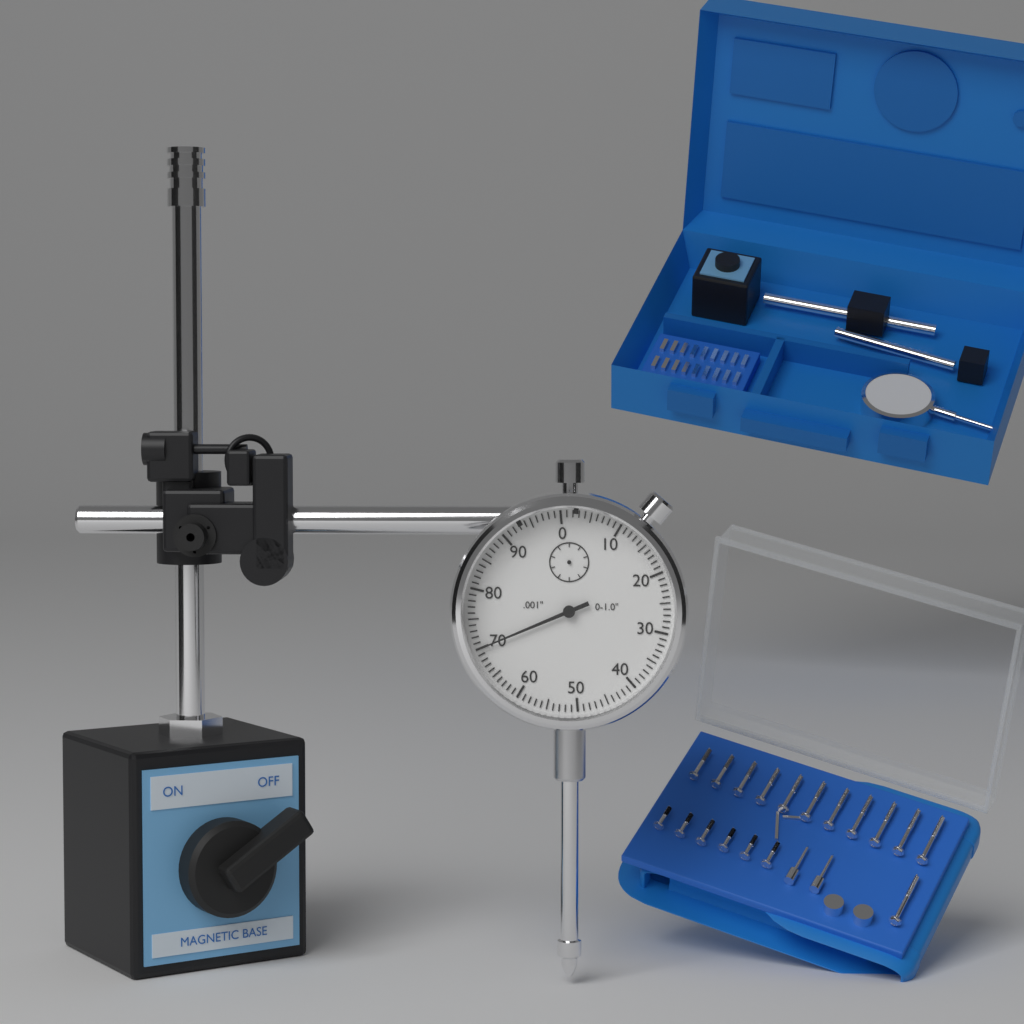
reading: 0.070 in
